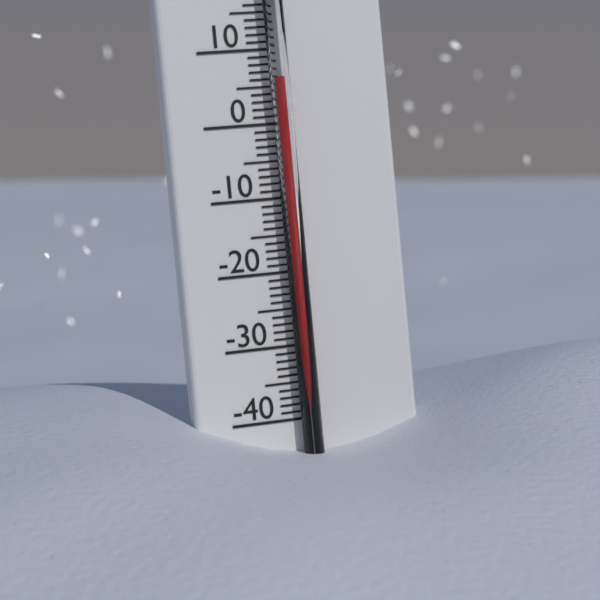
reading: 6 °C
